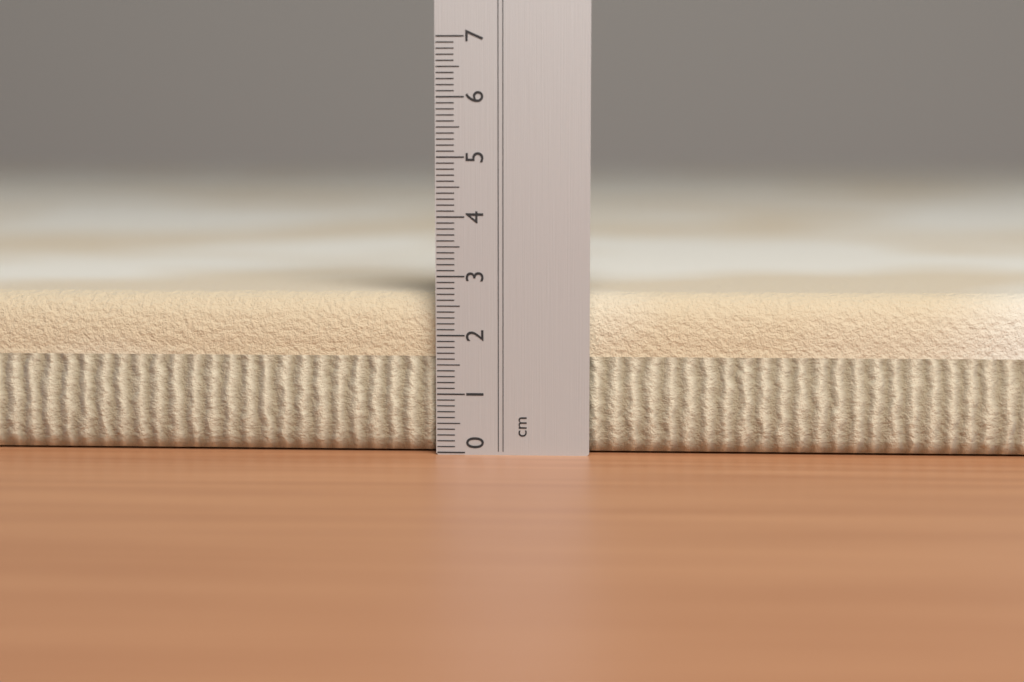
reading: 2.7 cm
